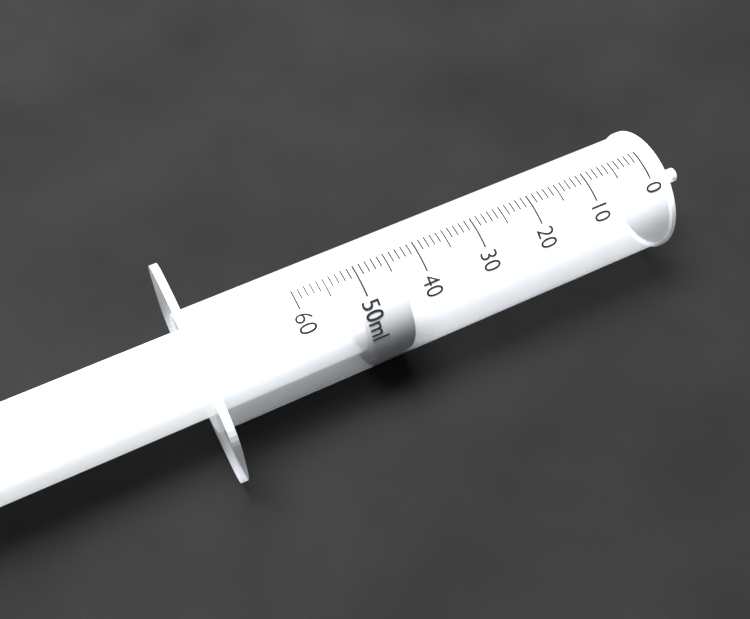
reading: 44 ml
